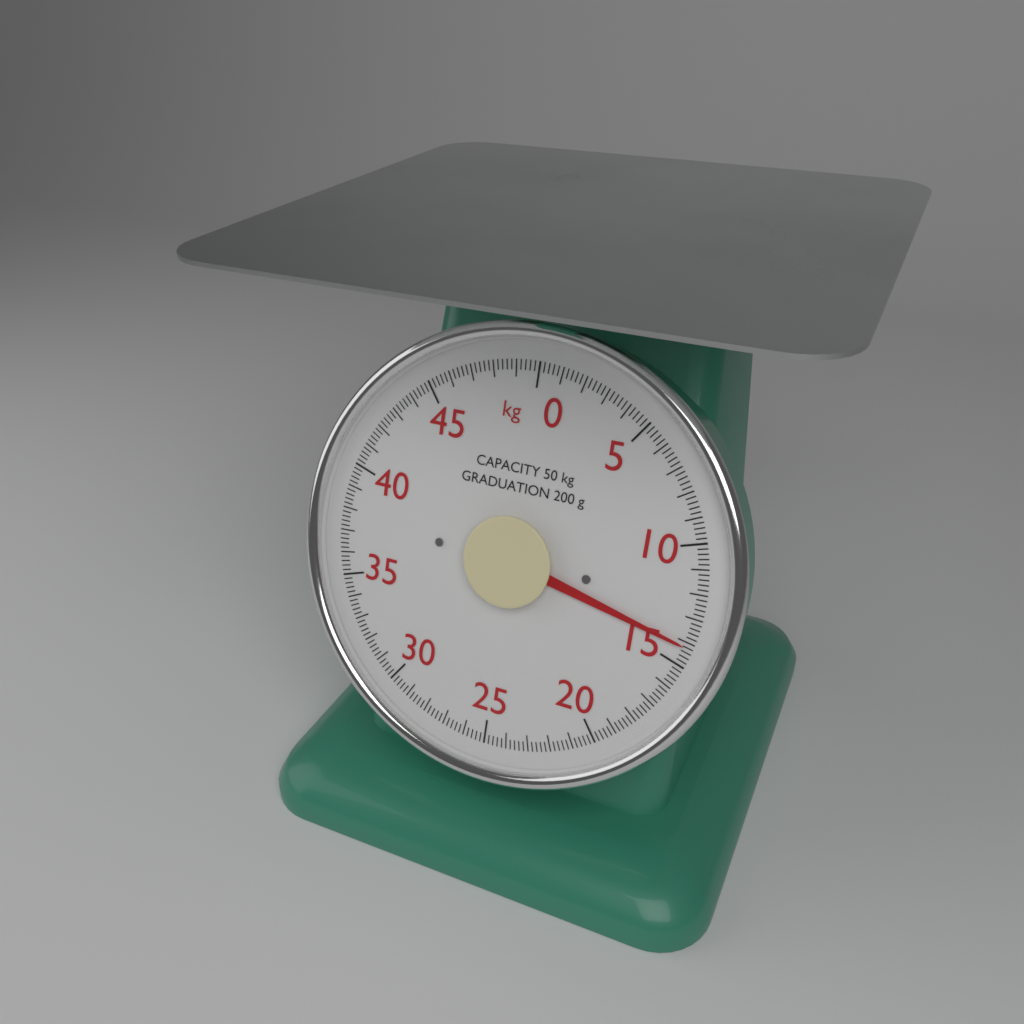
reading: 14.2 kg
